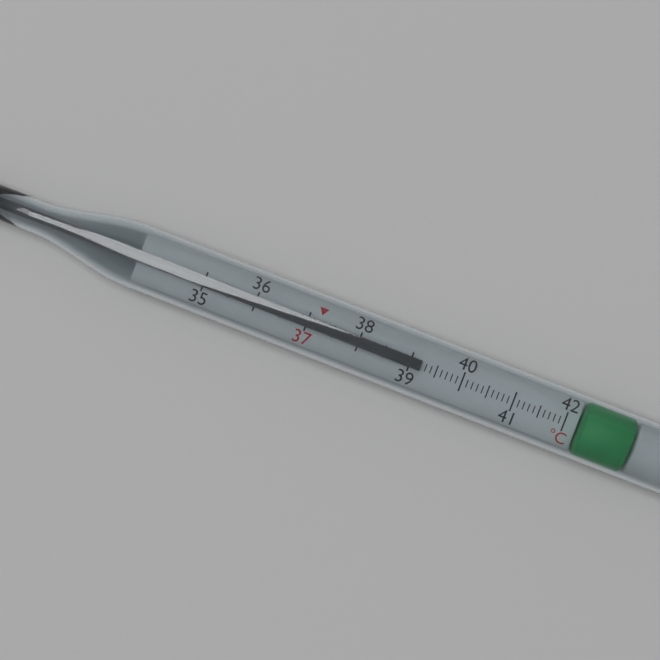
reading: 39.2 °C
